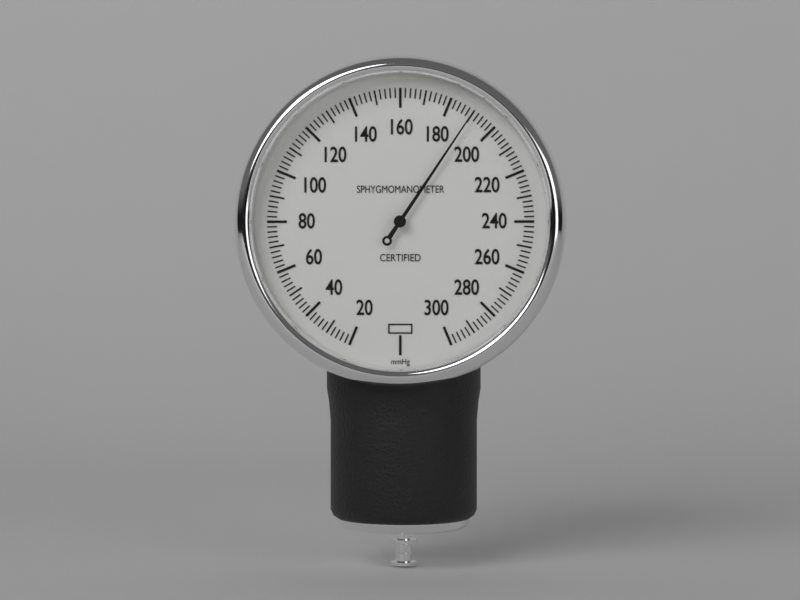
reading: 190 mmHg
